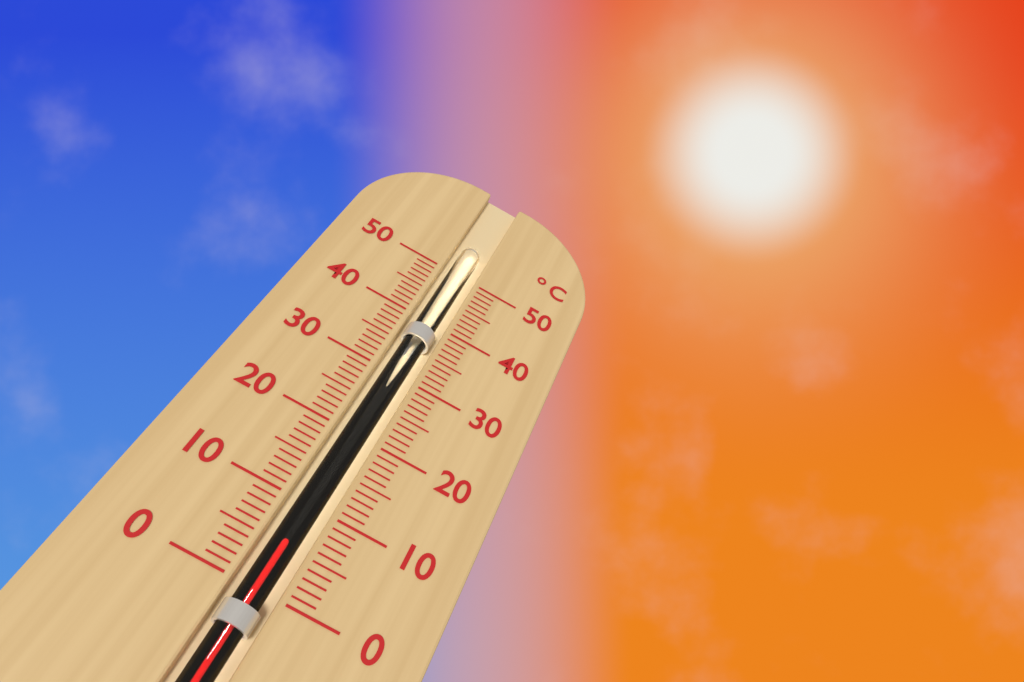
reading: 6 °C
